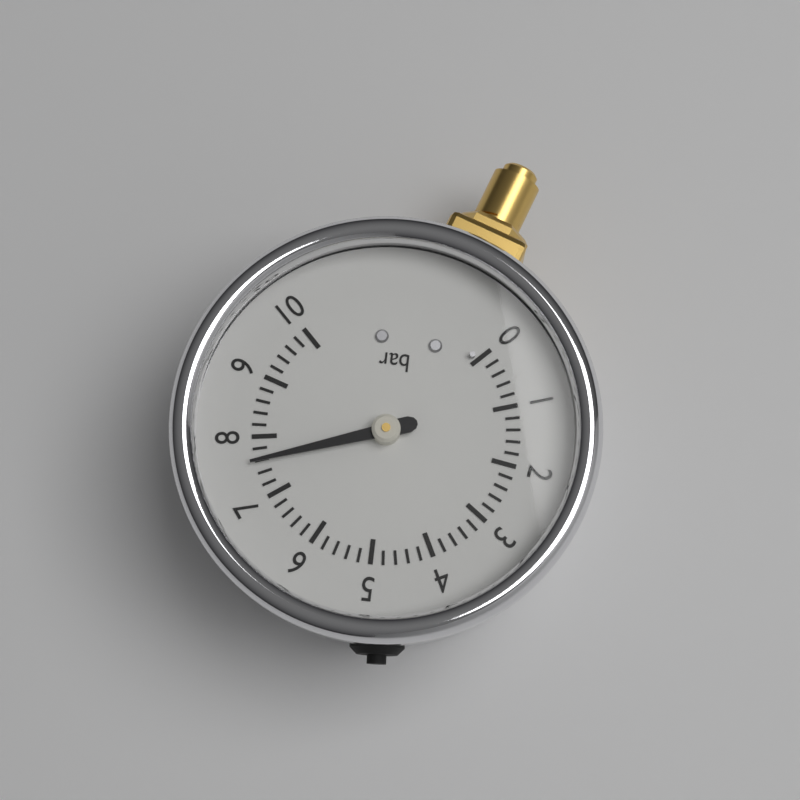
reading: 7.6 bar
